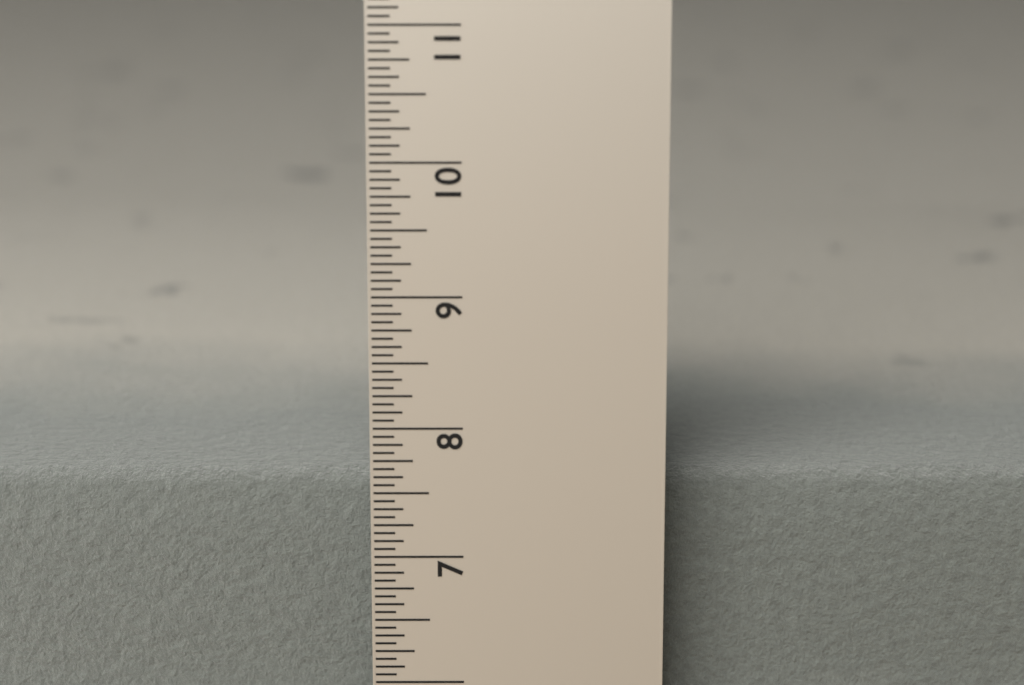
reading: 7.5000 in
